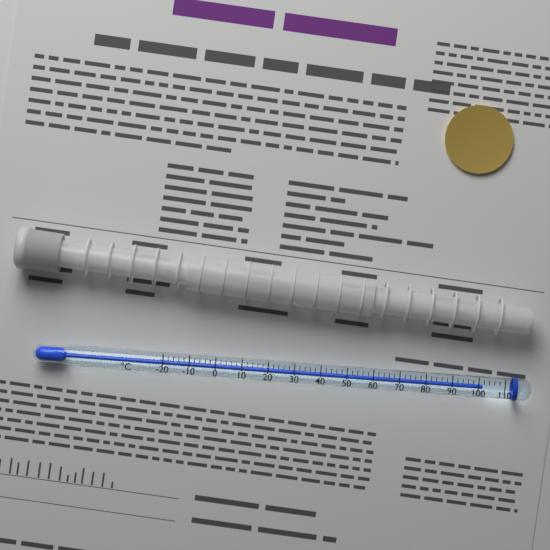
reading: 102 °C
